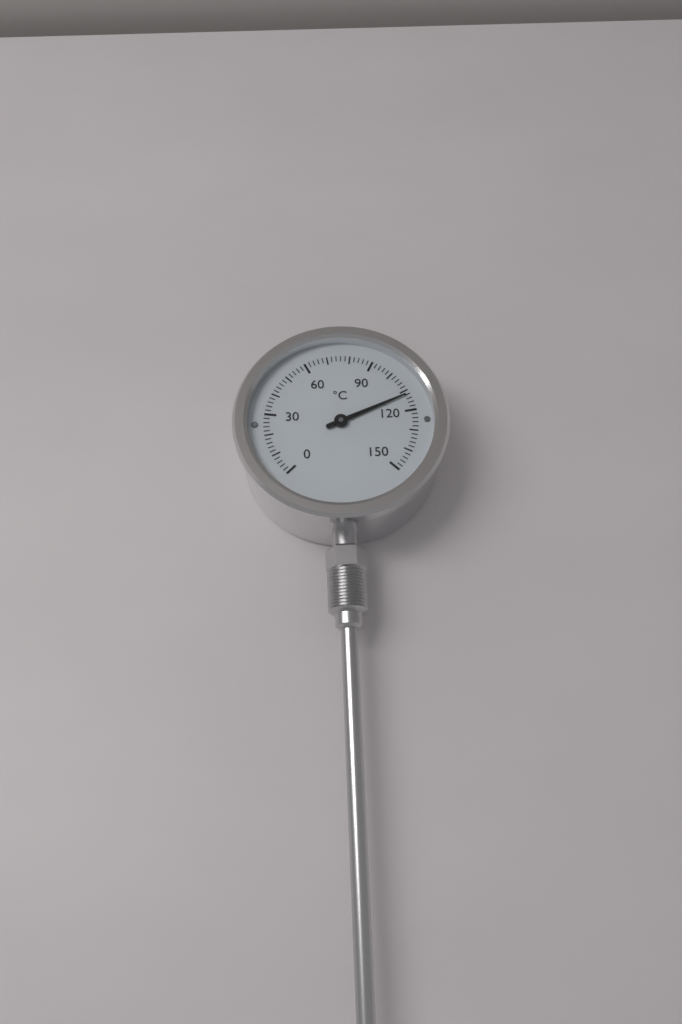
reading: 112 °C
